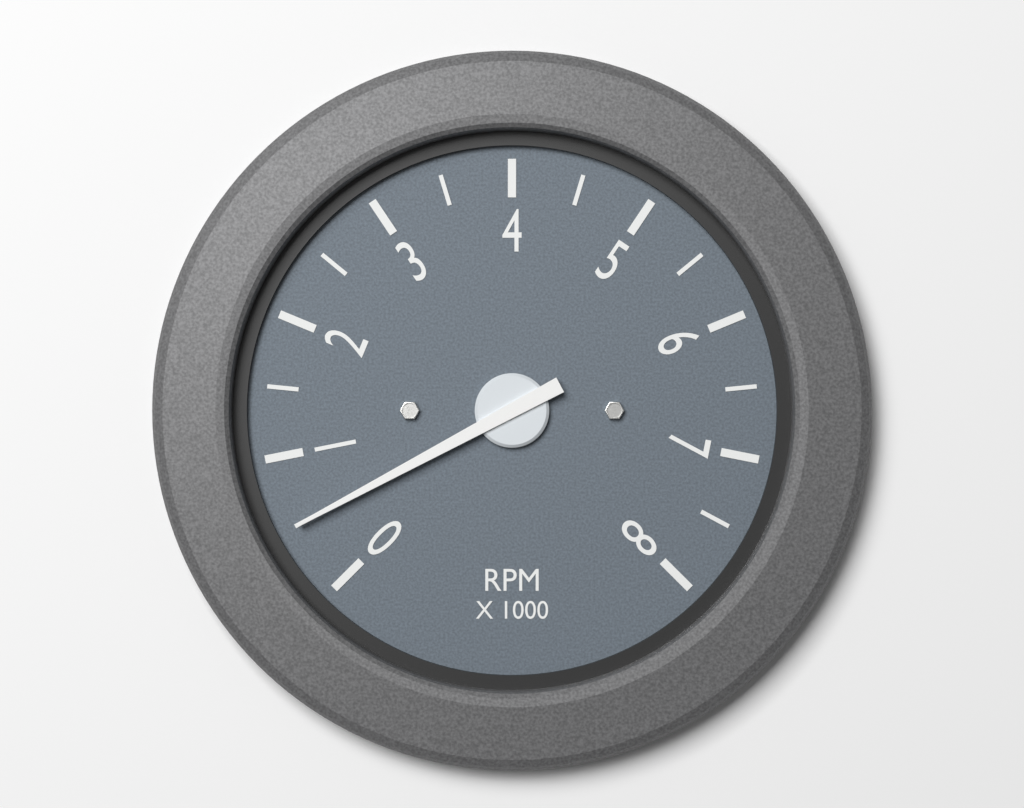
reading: 500 RPM
